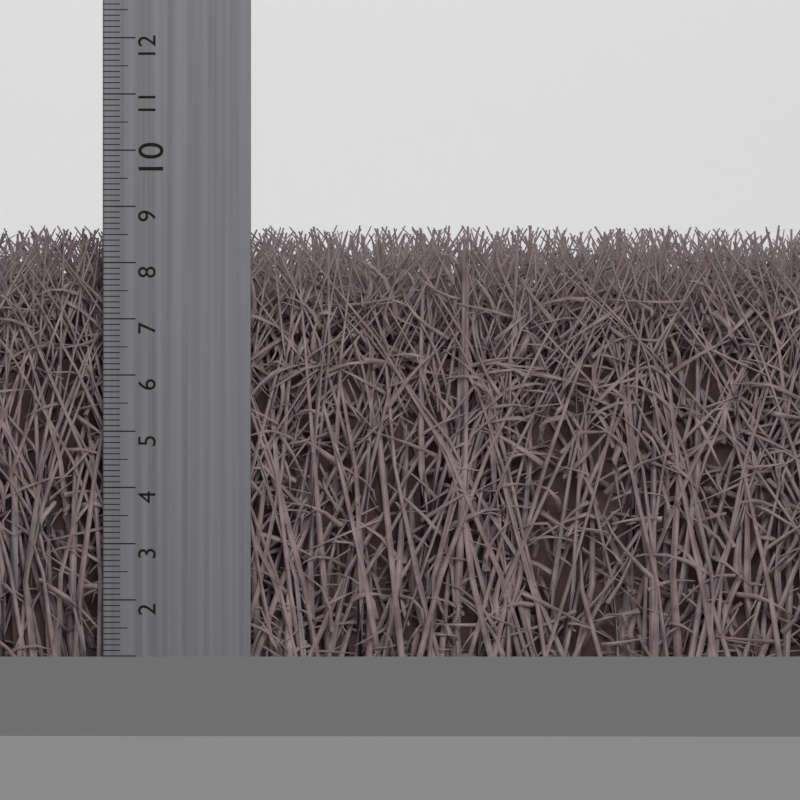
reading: 8.7 cm
